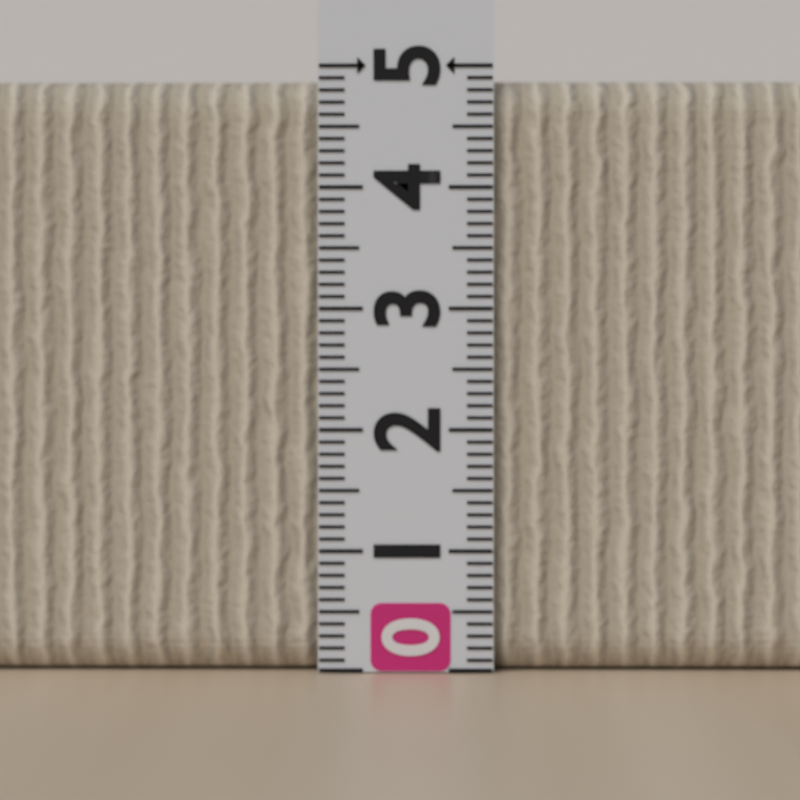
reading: 4.9 (no unit)
